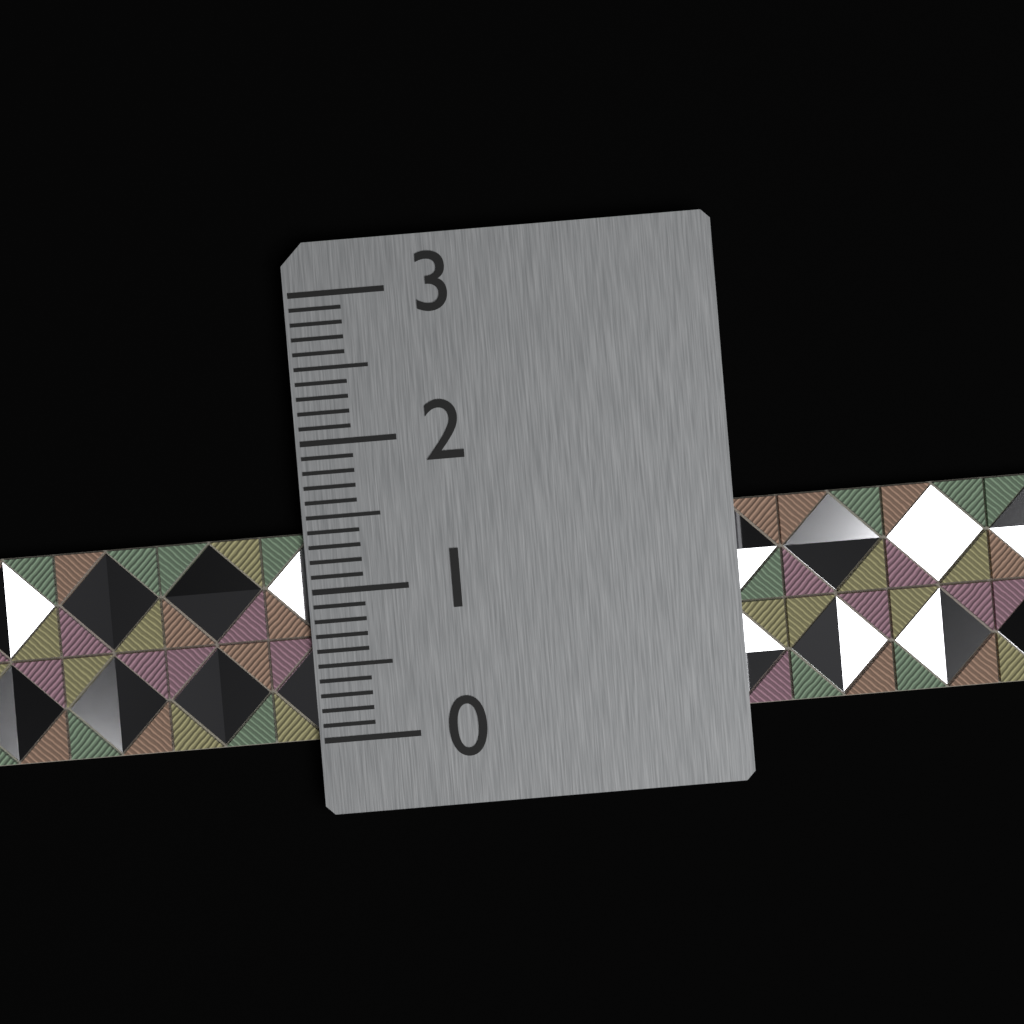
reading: 1.4 (no unit)
